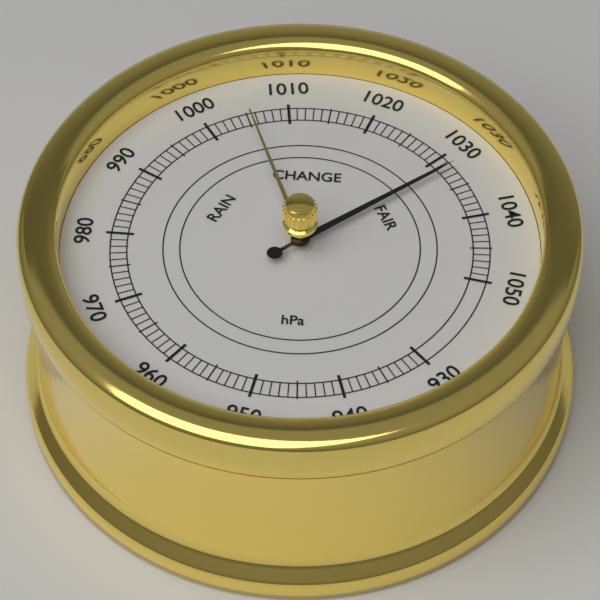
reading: 1032 hPa
